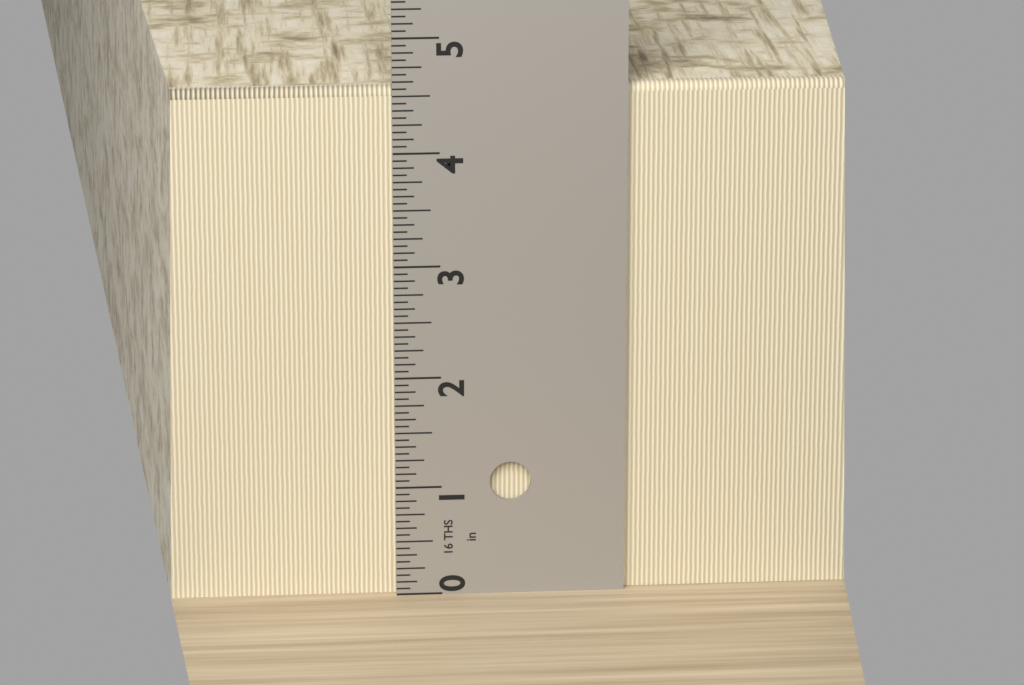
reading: 4.5625 in
